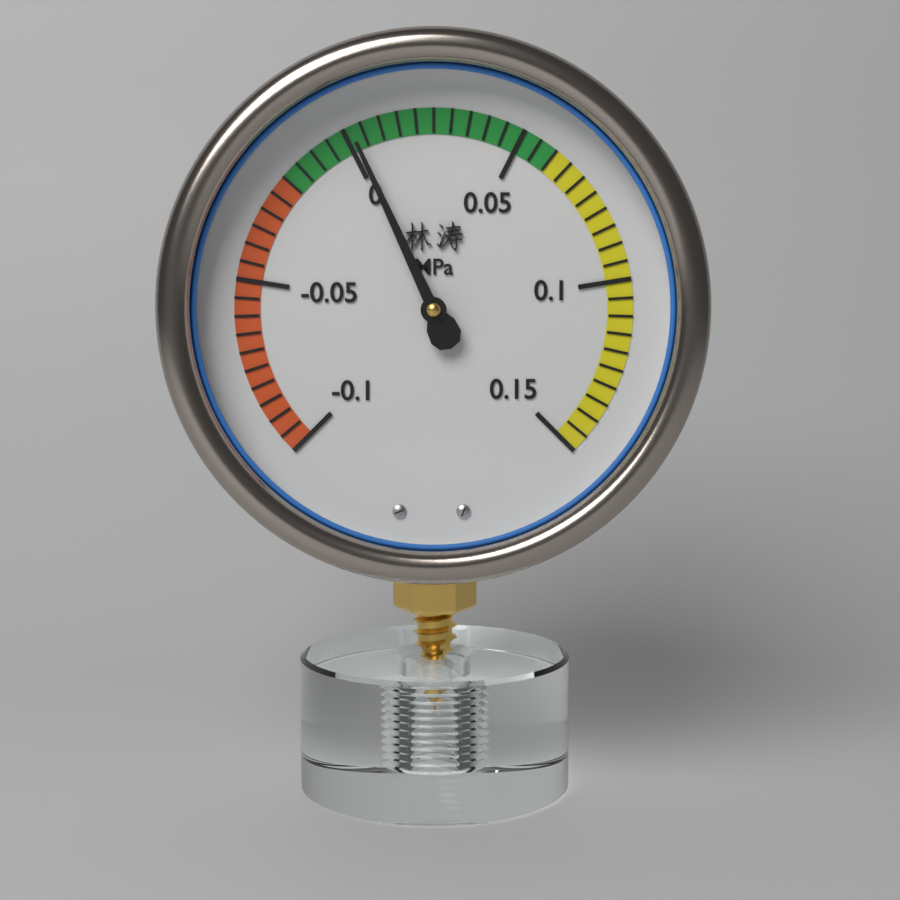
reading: 0.002 MPa
